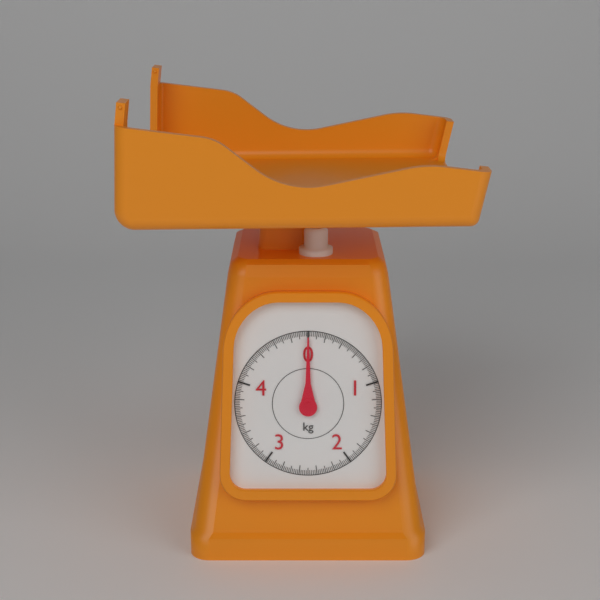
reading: 0.00 kg
